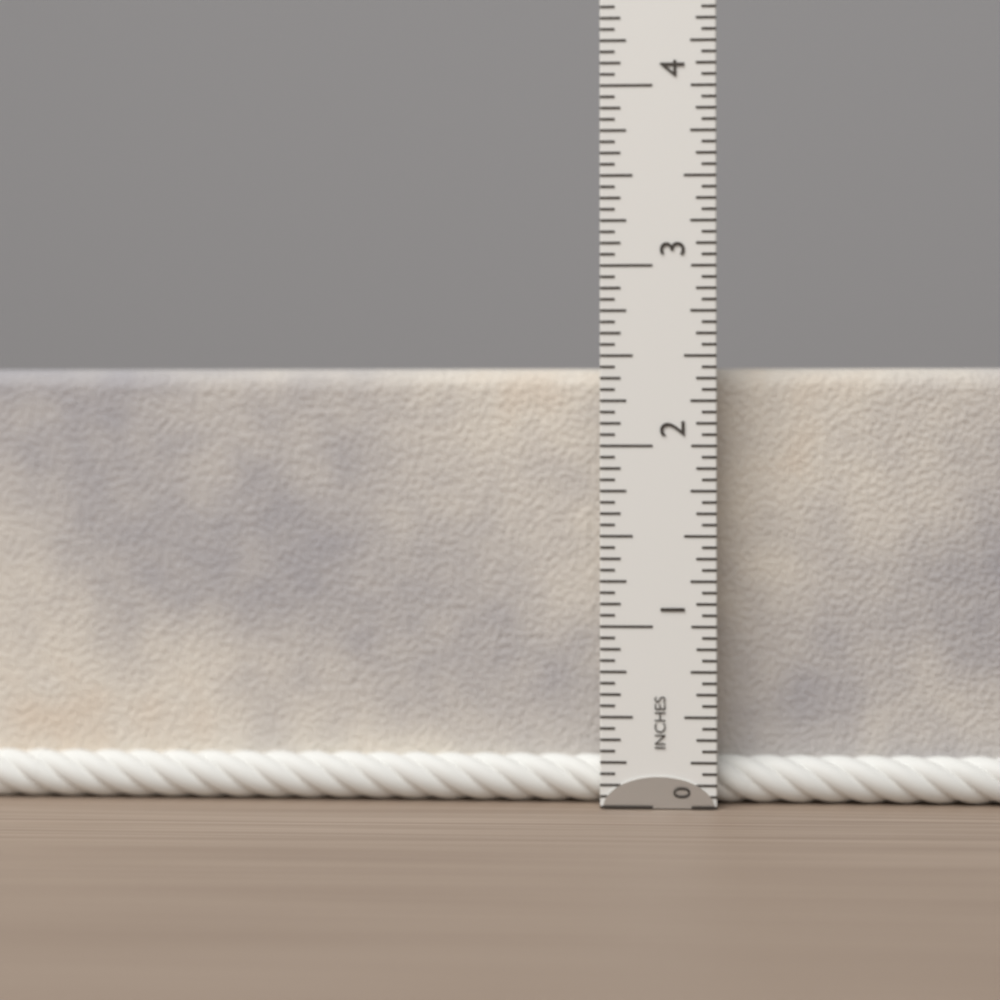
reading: 2.4375 in
